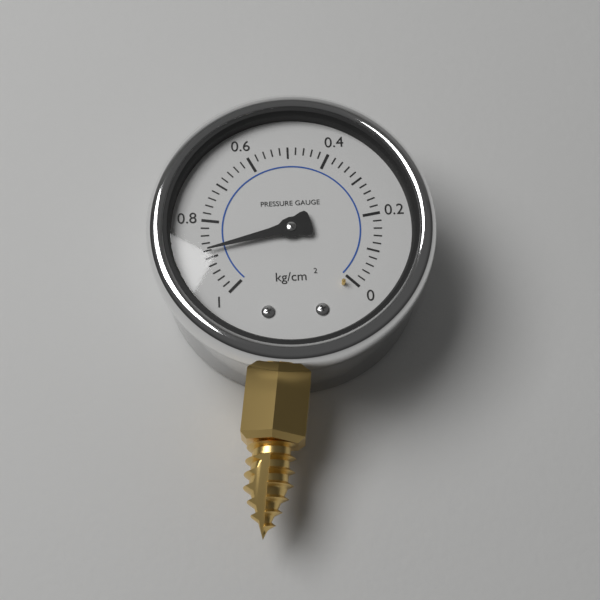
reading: 0.88 kg/cm²
